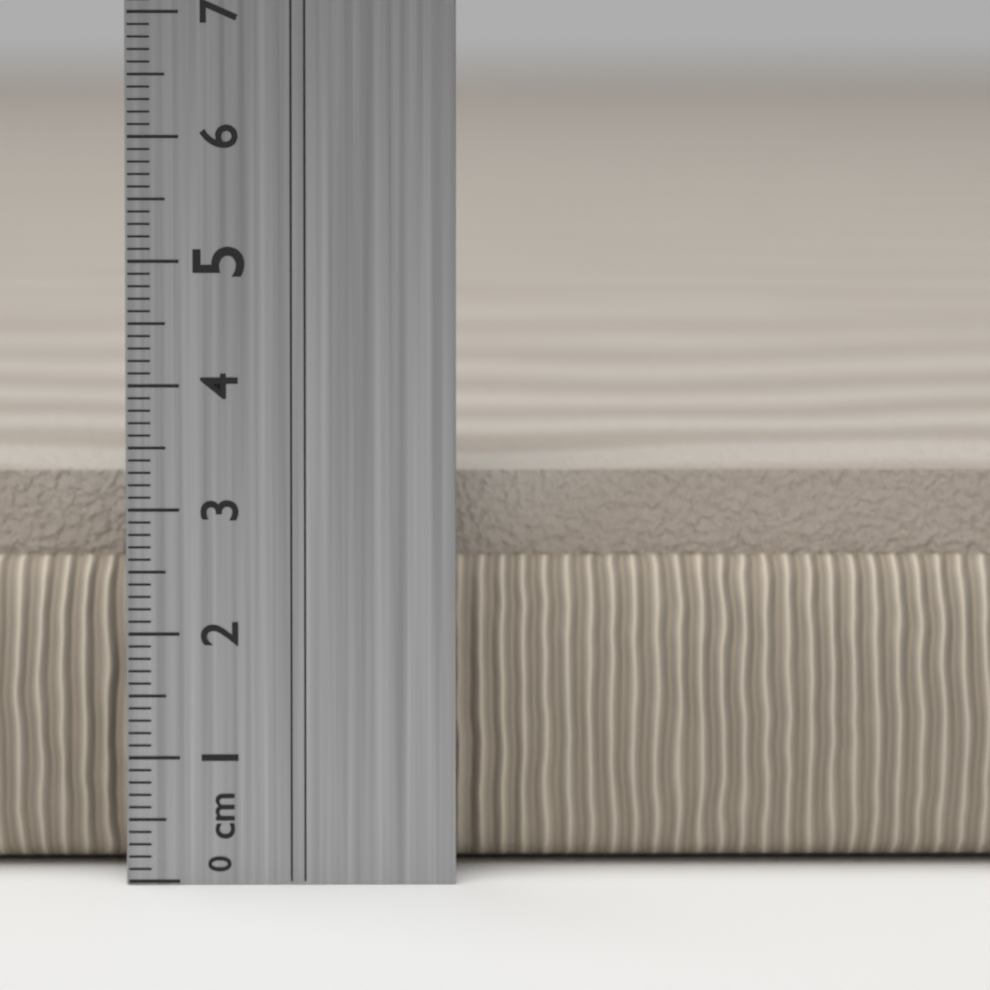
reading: 3.2 cm
